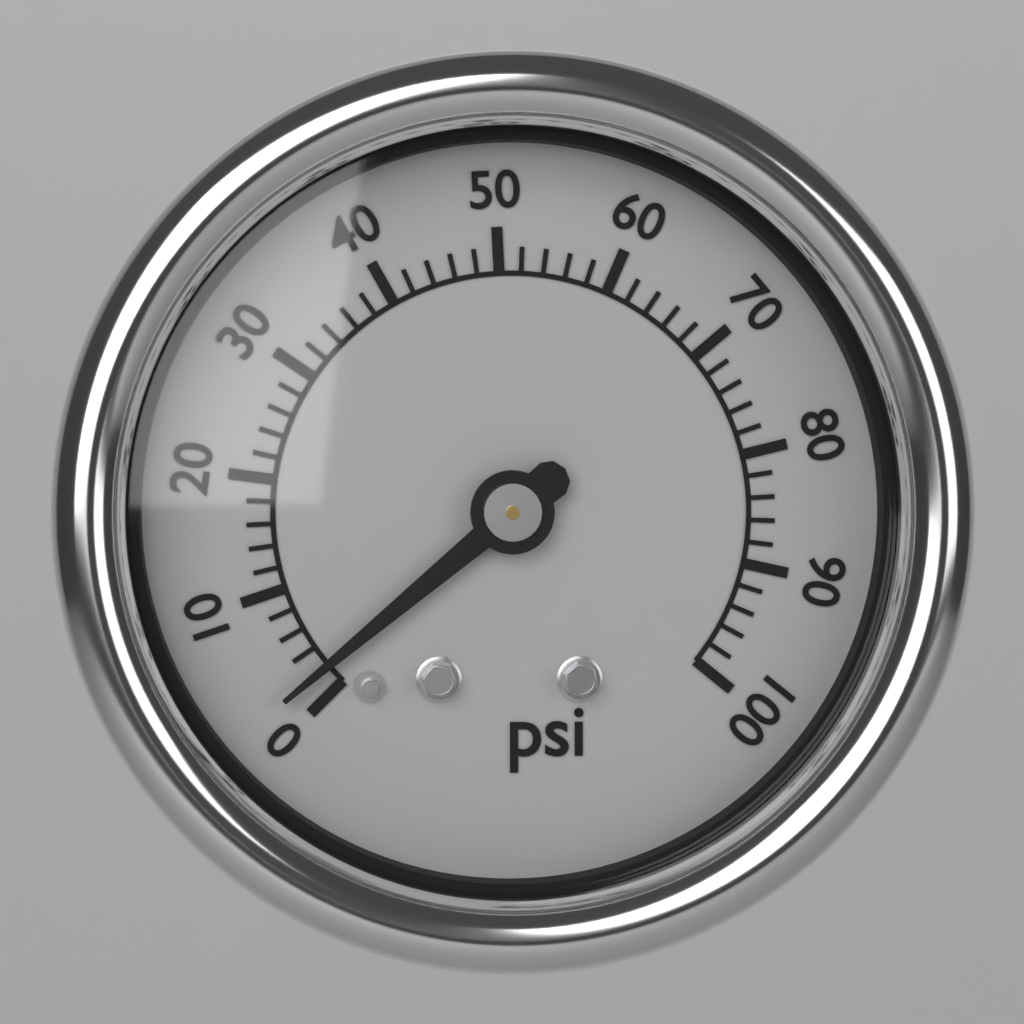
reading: 2 psi
